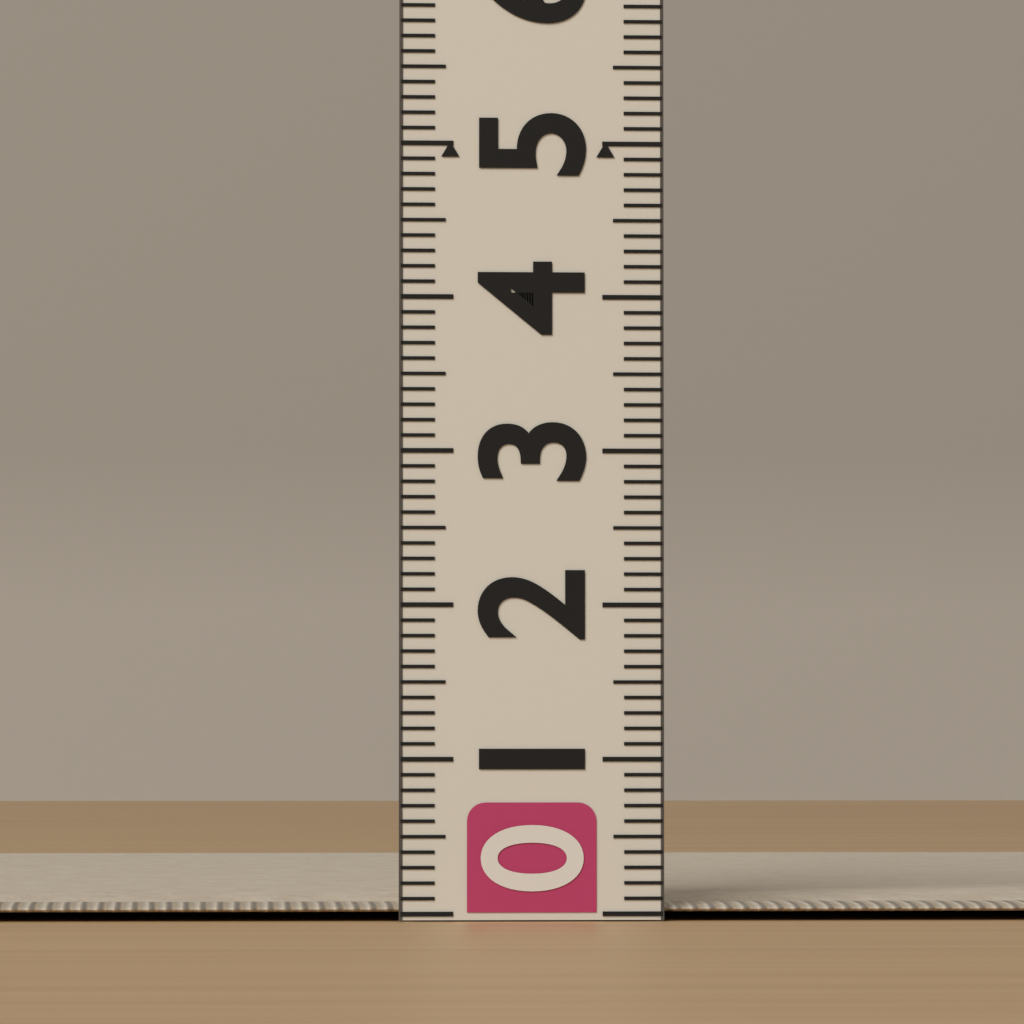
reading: 0.1 (no unit)
